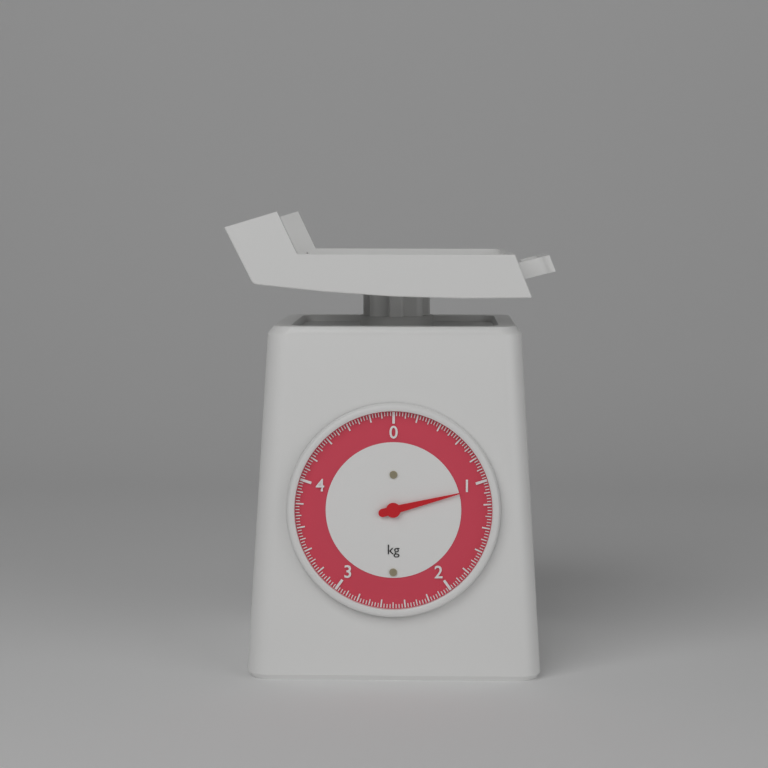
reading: 1.050 kg
